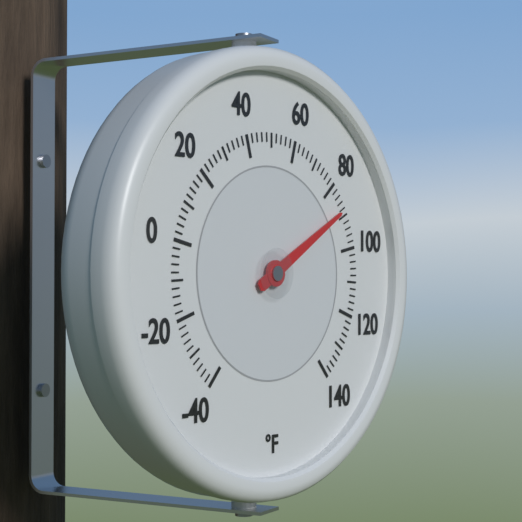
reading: 88 °F
